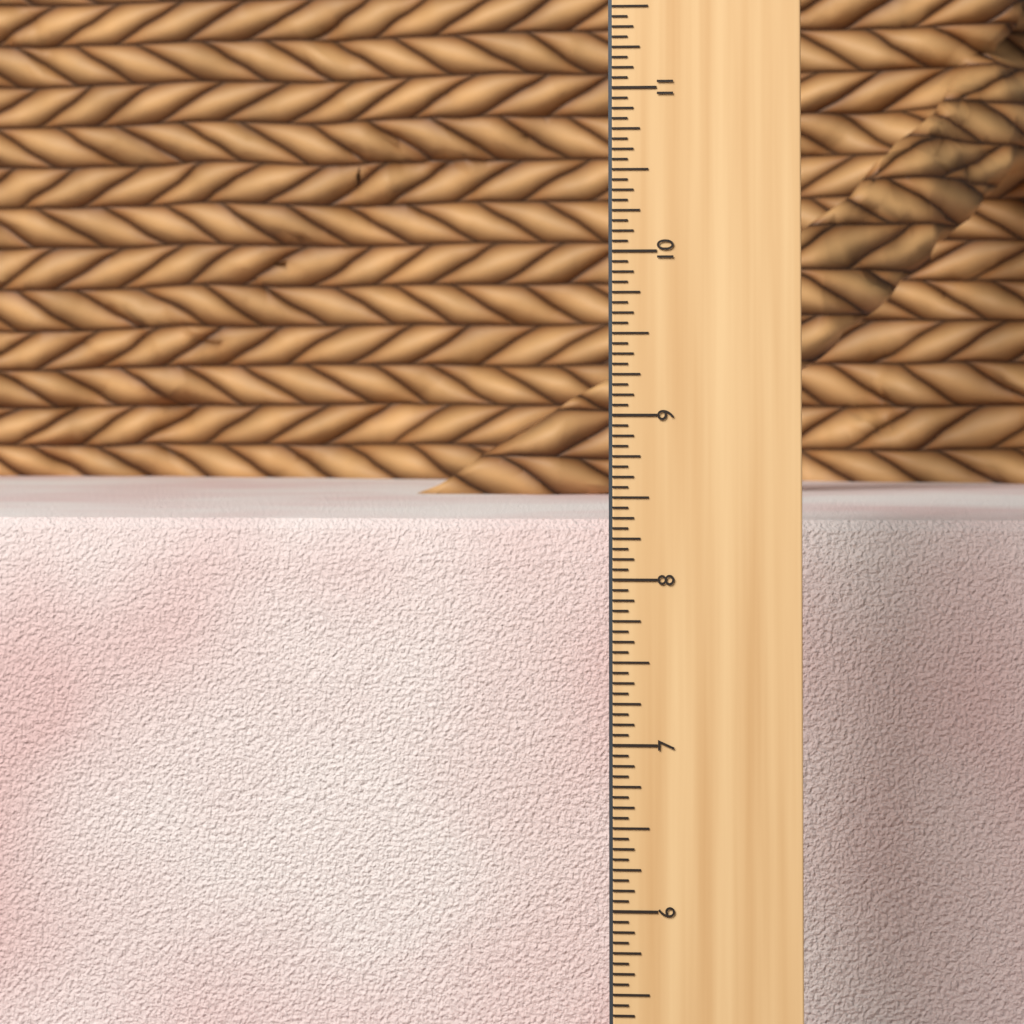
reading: 8.2500 in
